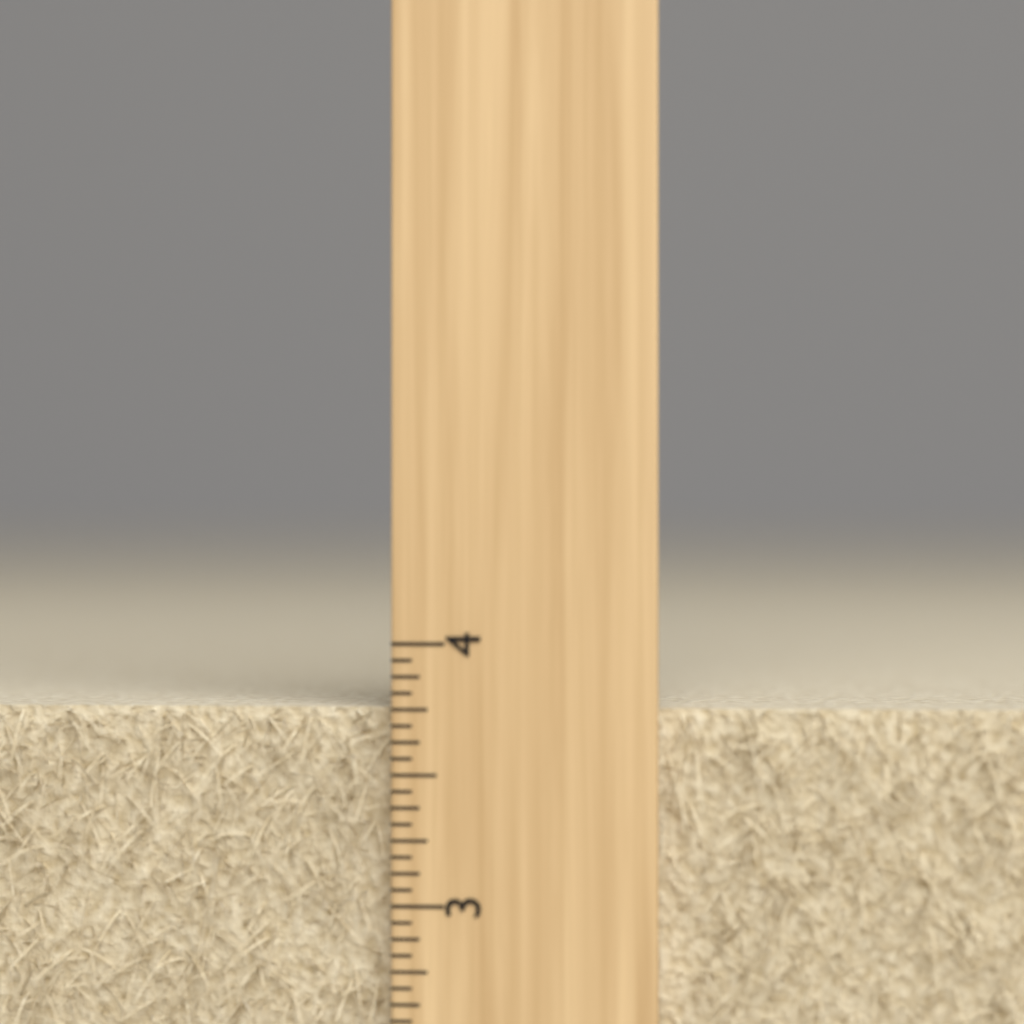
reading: 3.7500 inch
